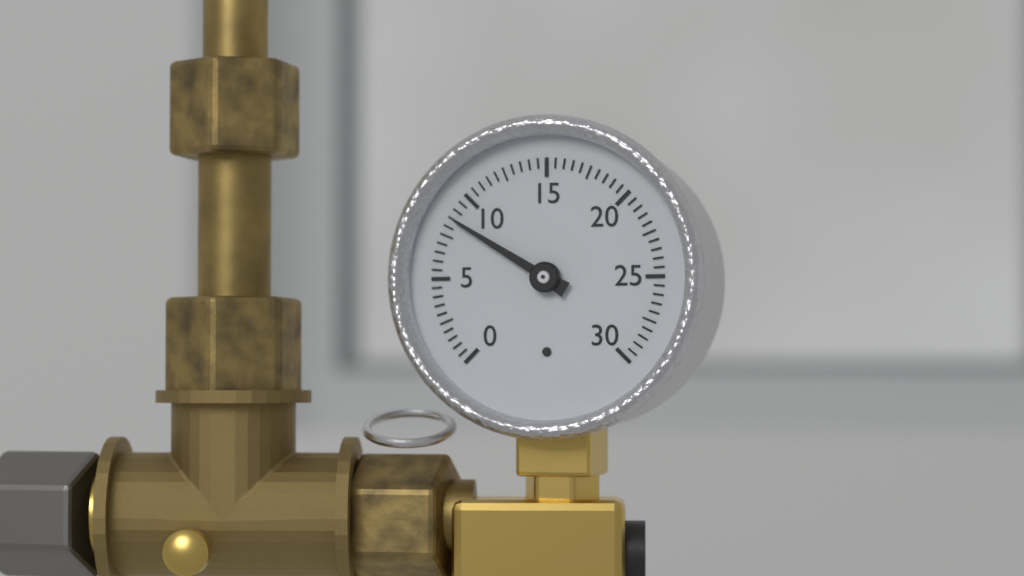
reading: 8.5 (no unit)
